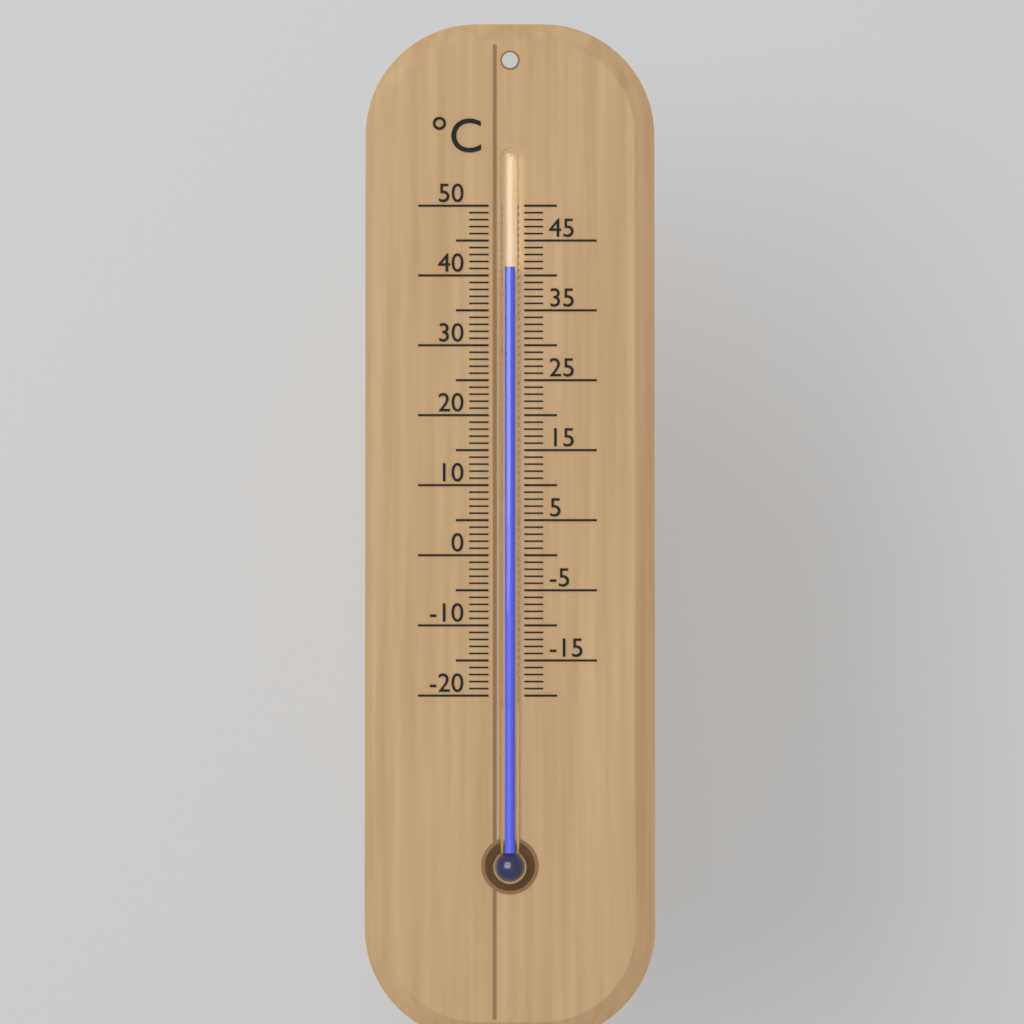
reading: 41 °C
